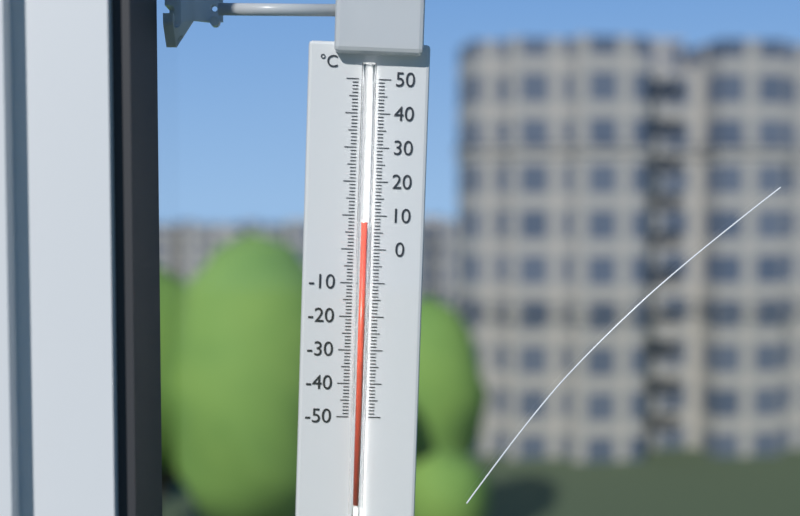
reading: 8 °C
